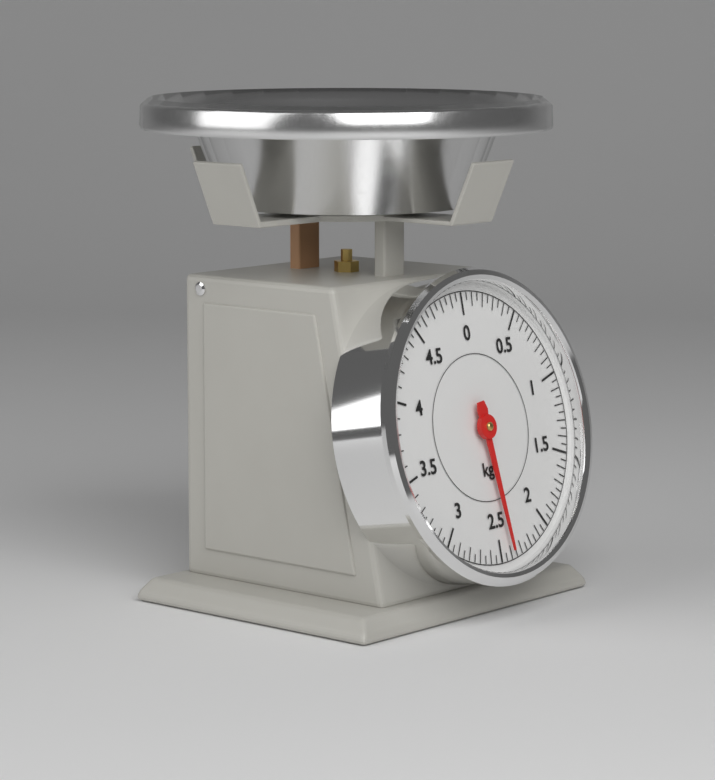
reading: 2.40 kg
